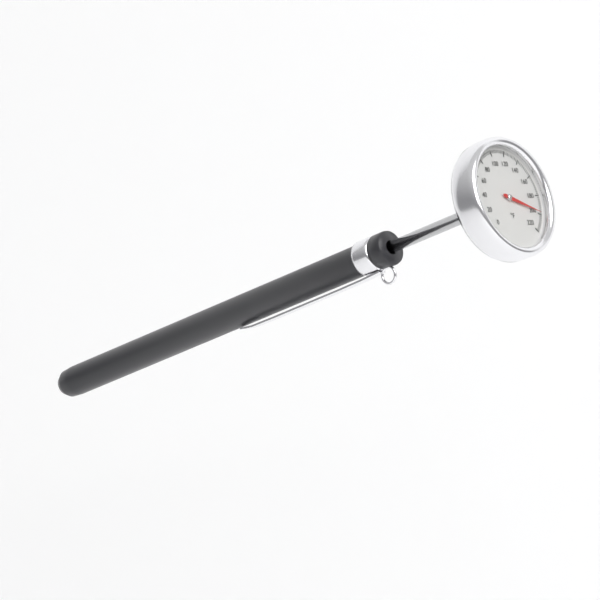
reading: 198 °F
